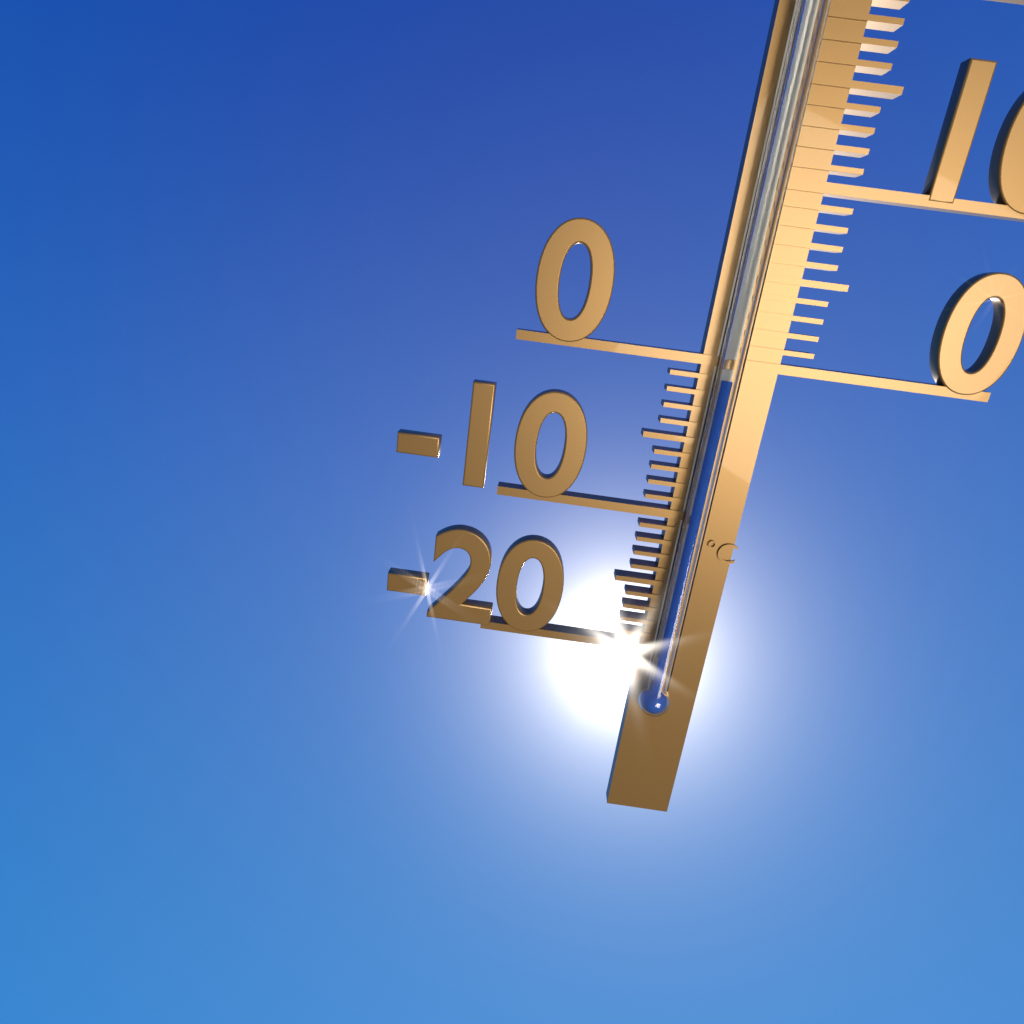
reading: -1 °C
